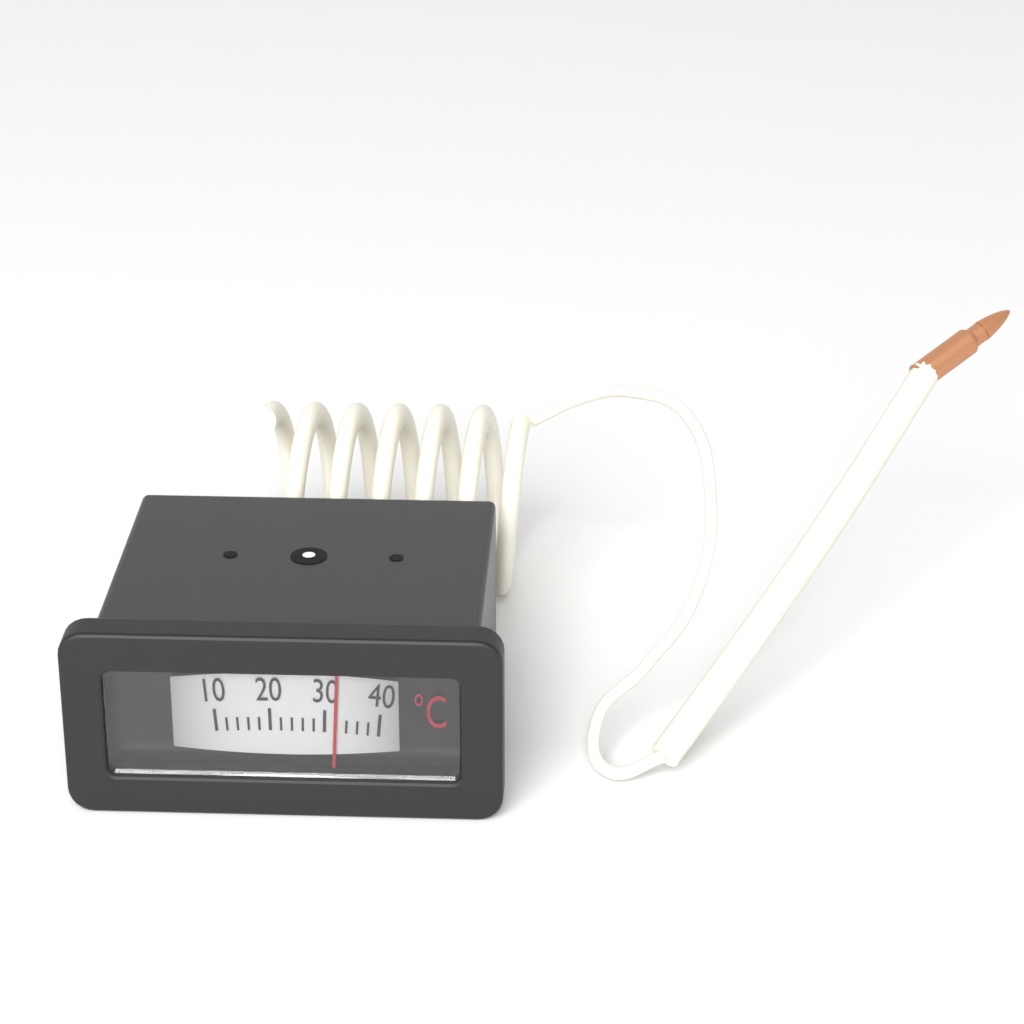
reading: 32 °C
